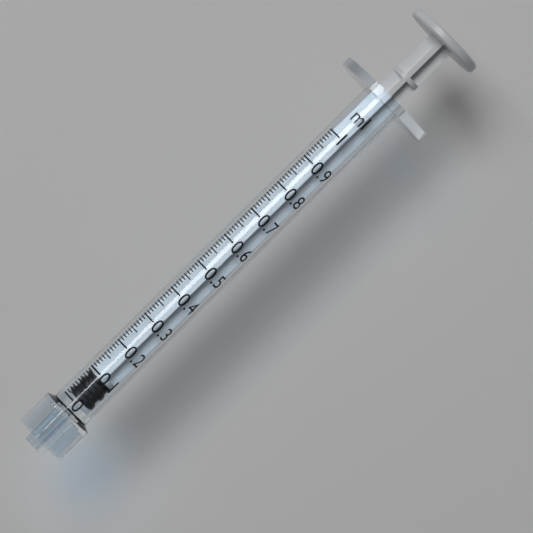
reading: 0.01 ml
